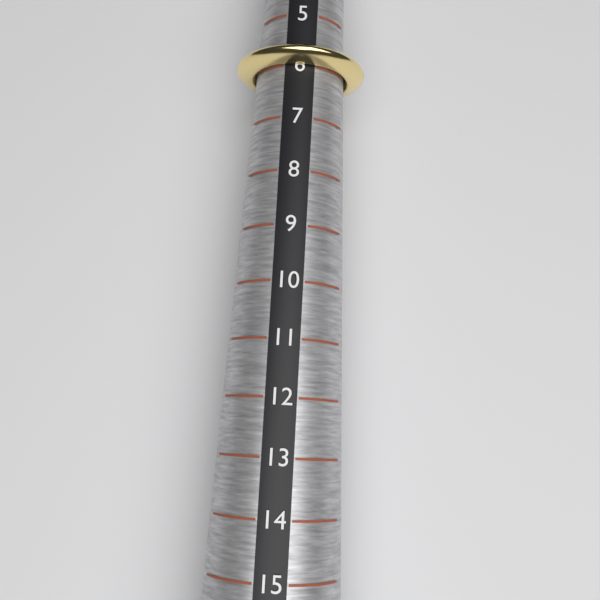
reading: 6 (no unit)
